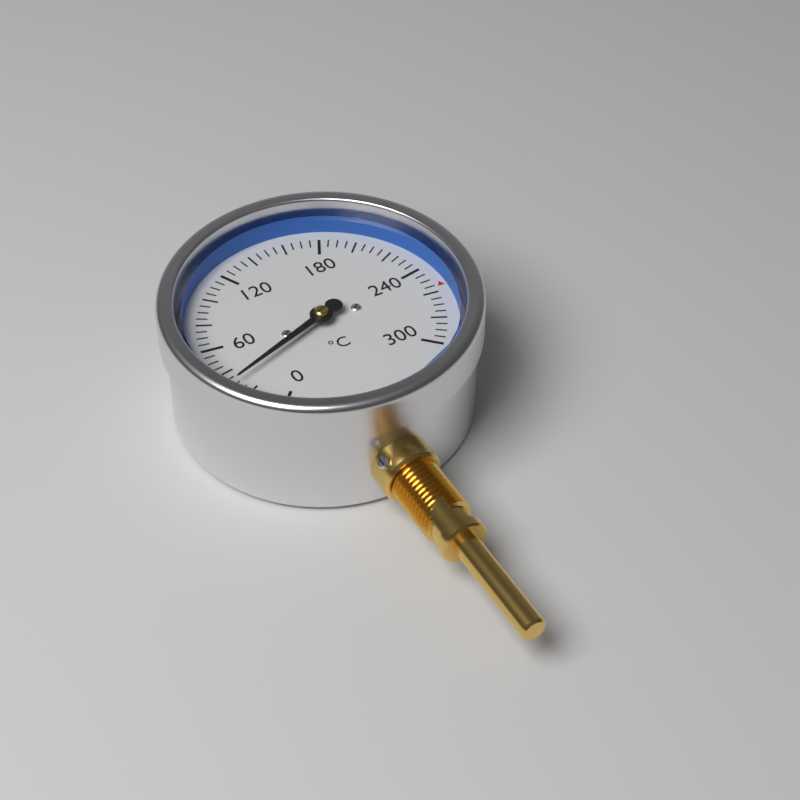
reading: 30 °C
